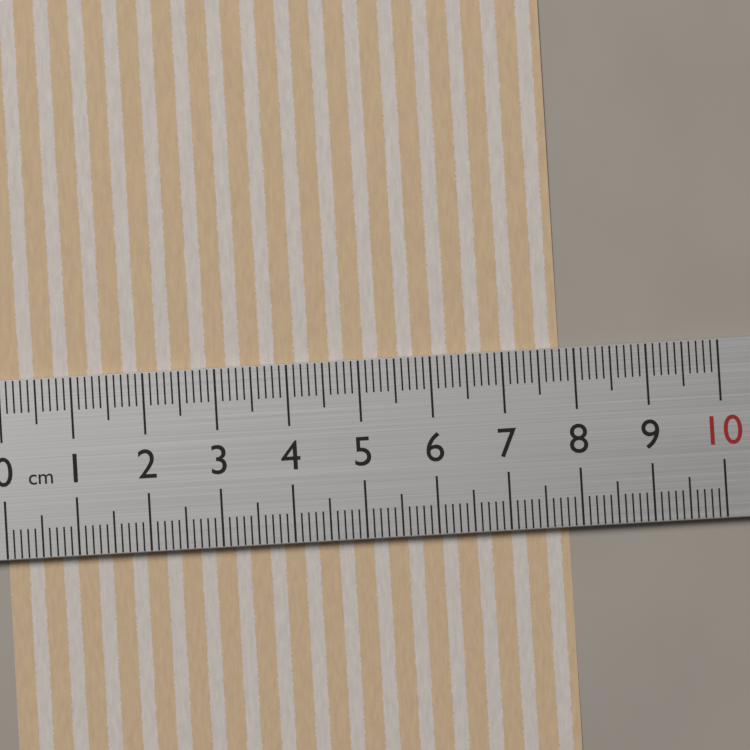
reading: 7.8 cm
